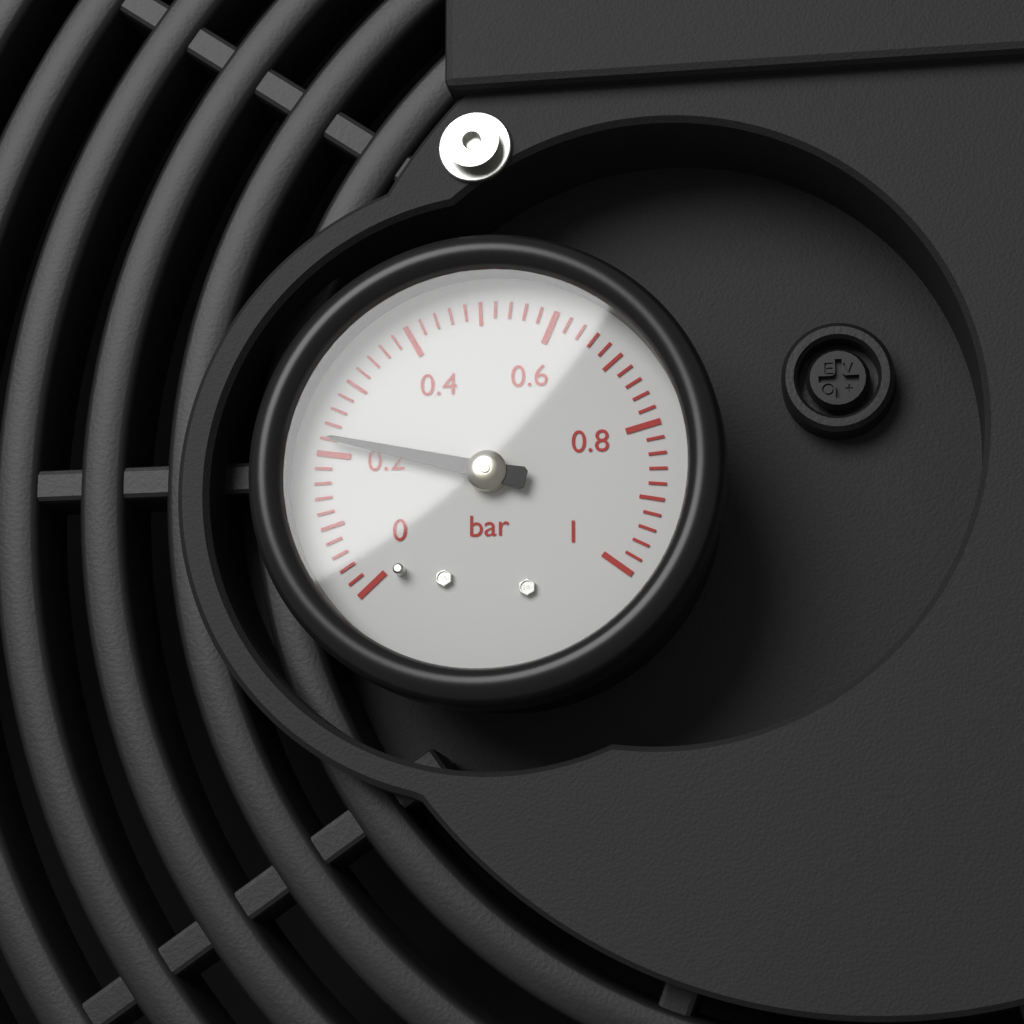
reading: 0.22 bar
